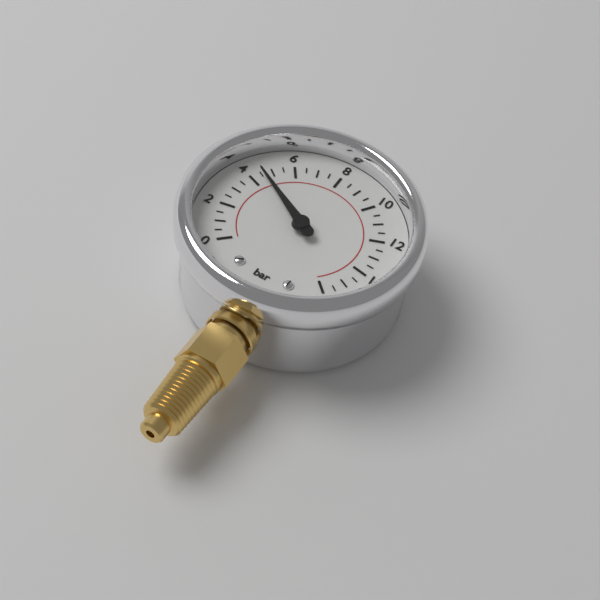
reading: 4.5 bar
